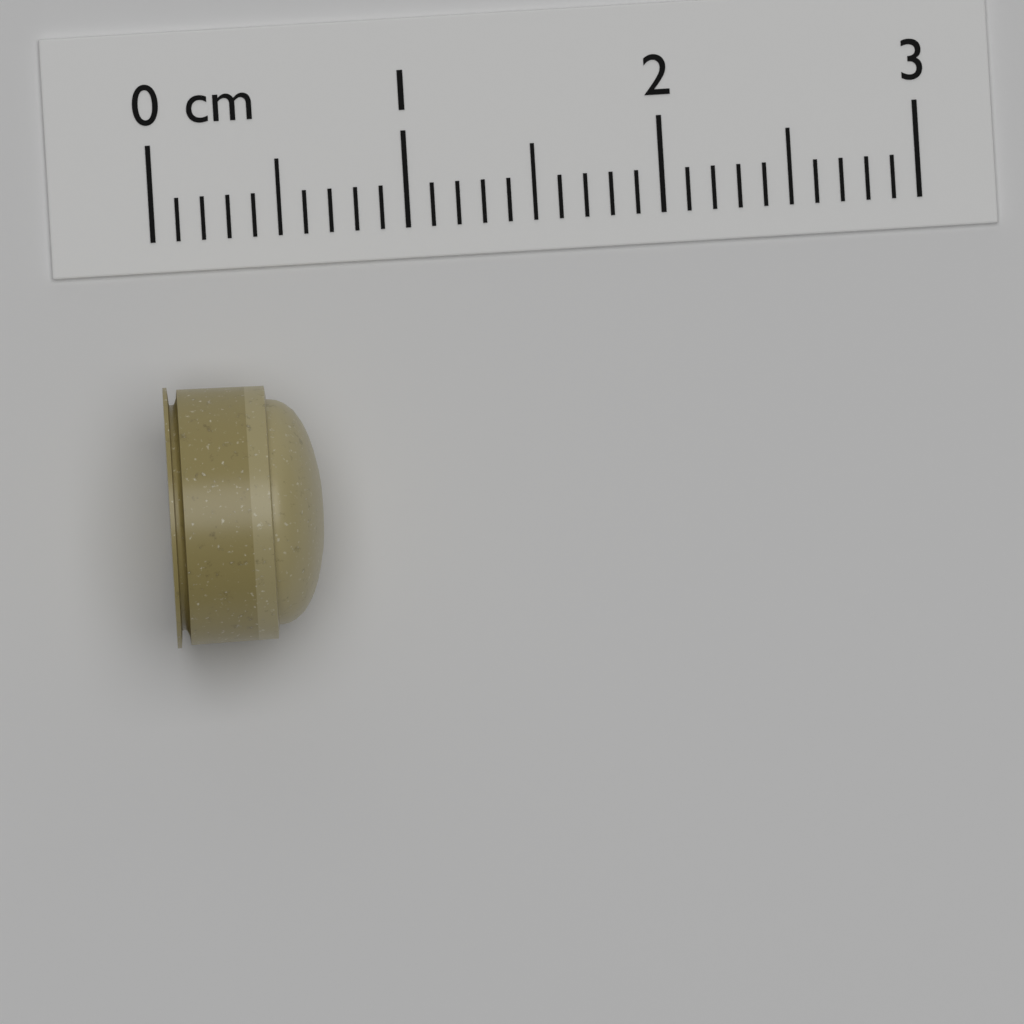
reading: 0.6 cm
